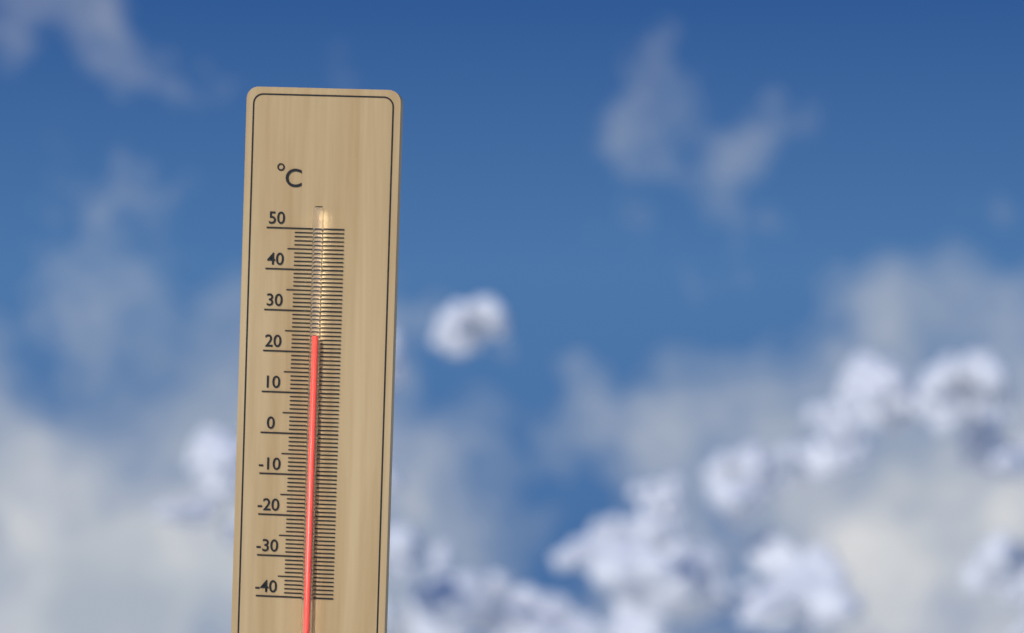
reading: 24 °C
